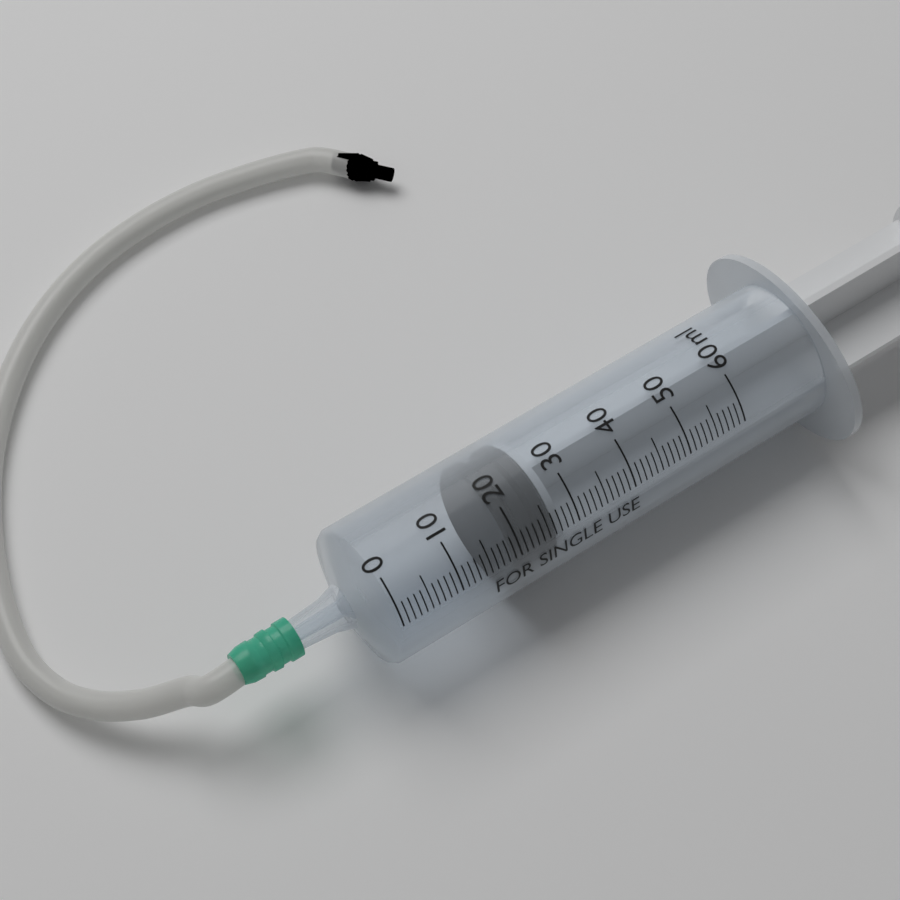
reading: 19 ml
